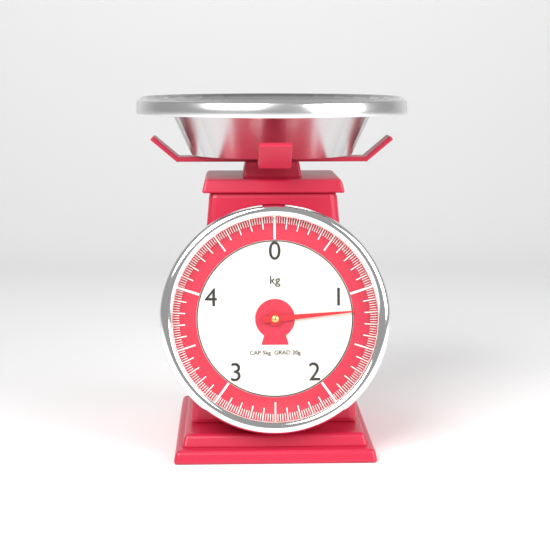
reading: 1.18 kg
